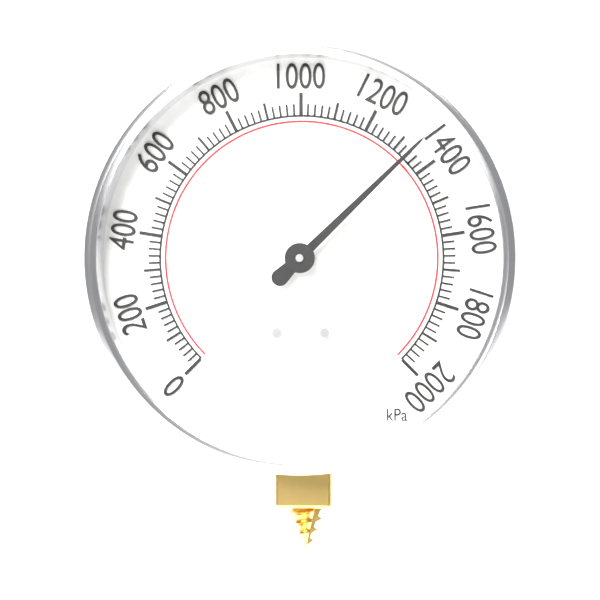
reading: 1340 kPa
